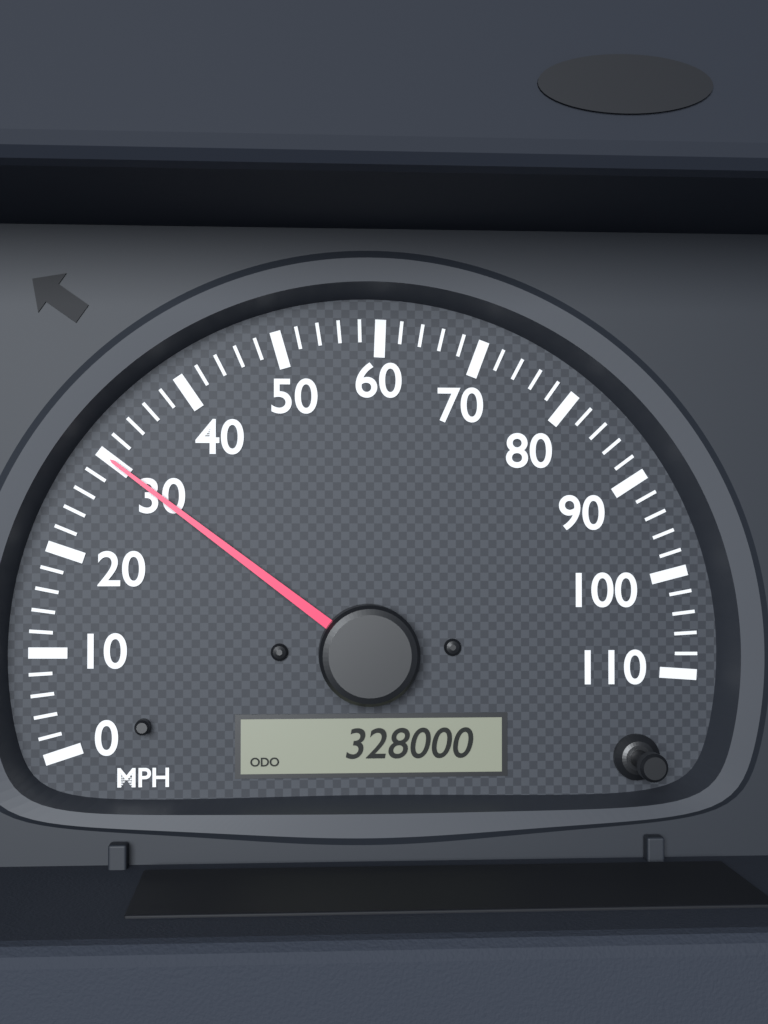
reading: 30 MPH
